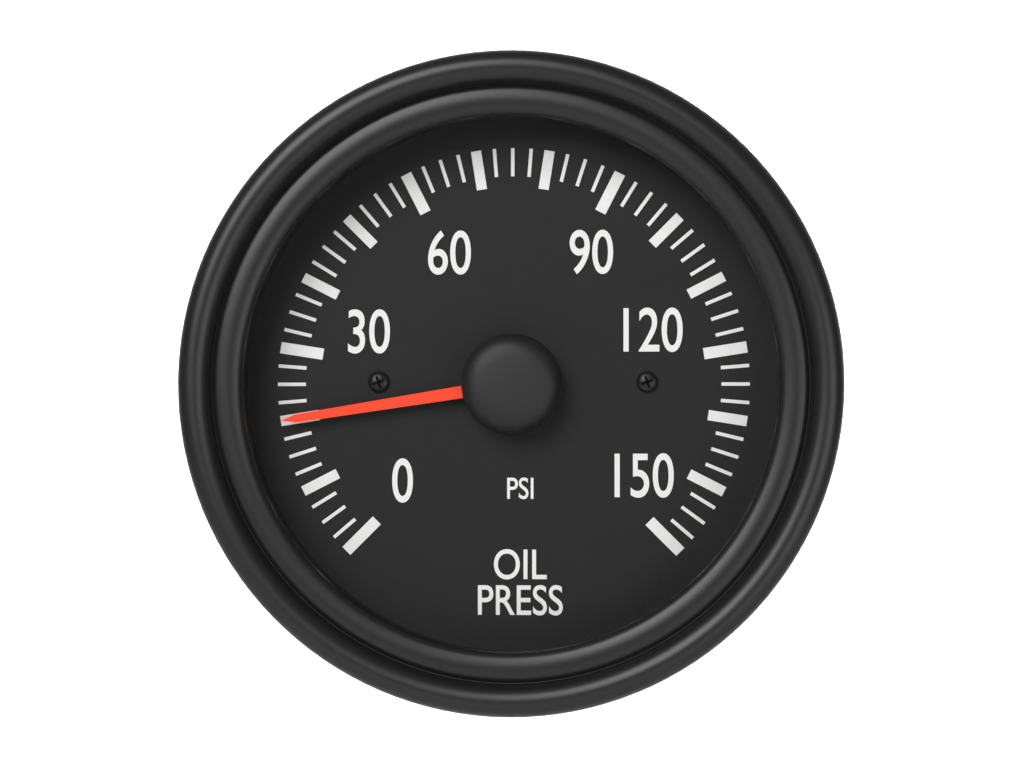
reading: 20.0 psi
